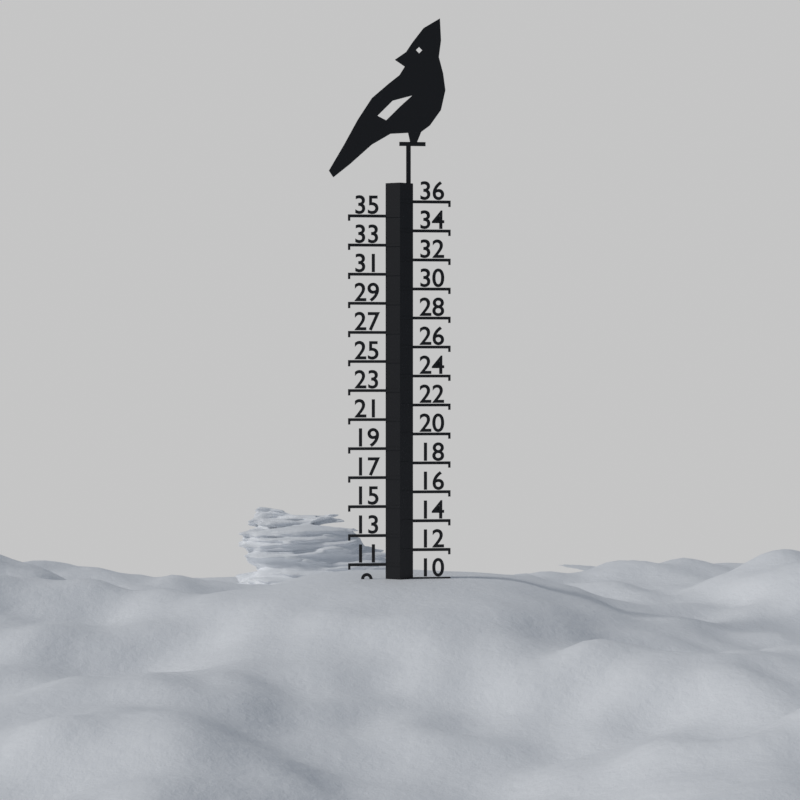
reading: 10 (no unit)
